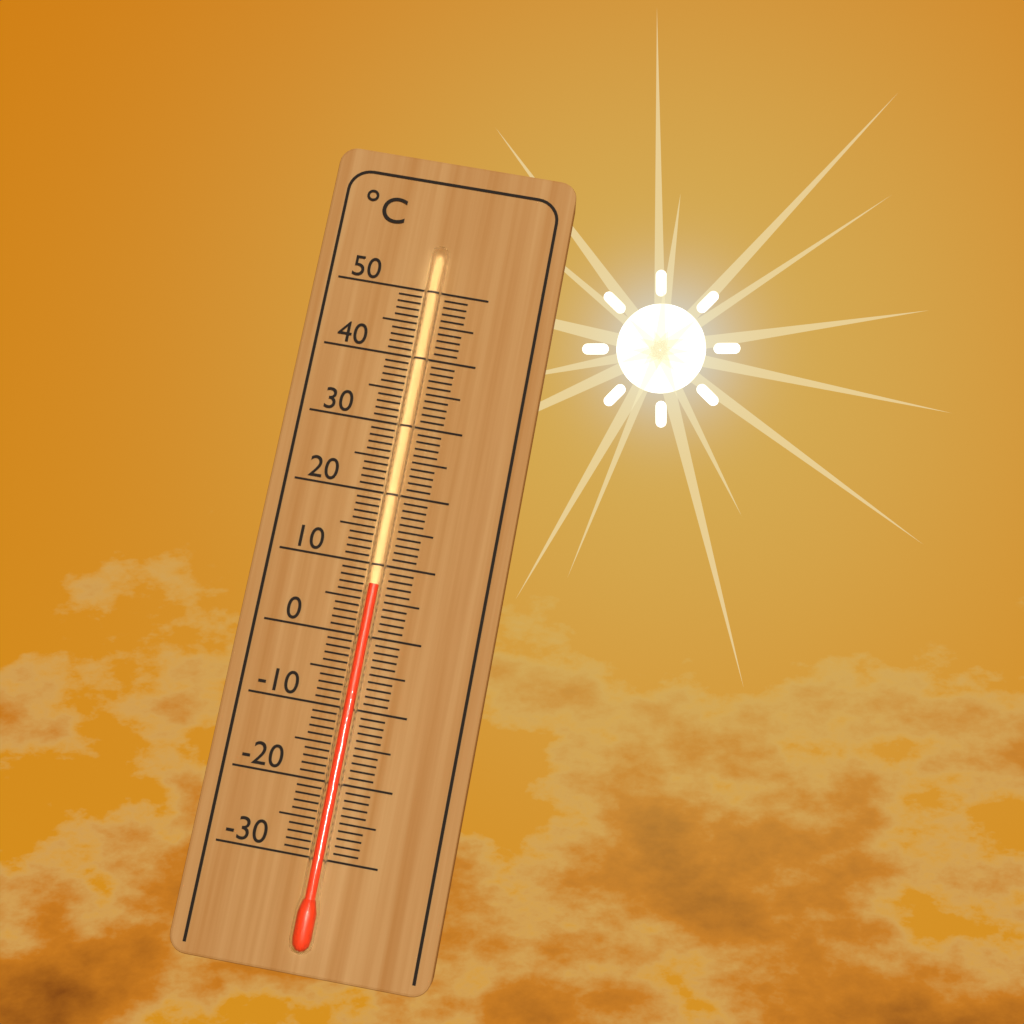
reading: 7 °C
